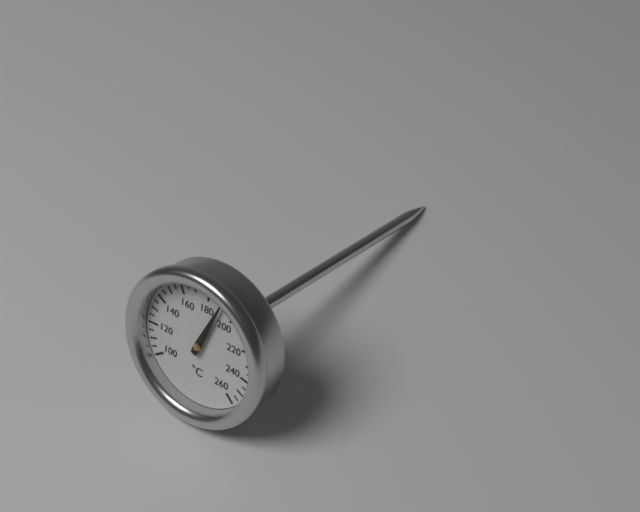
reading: 190 °C
